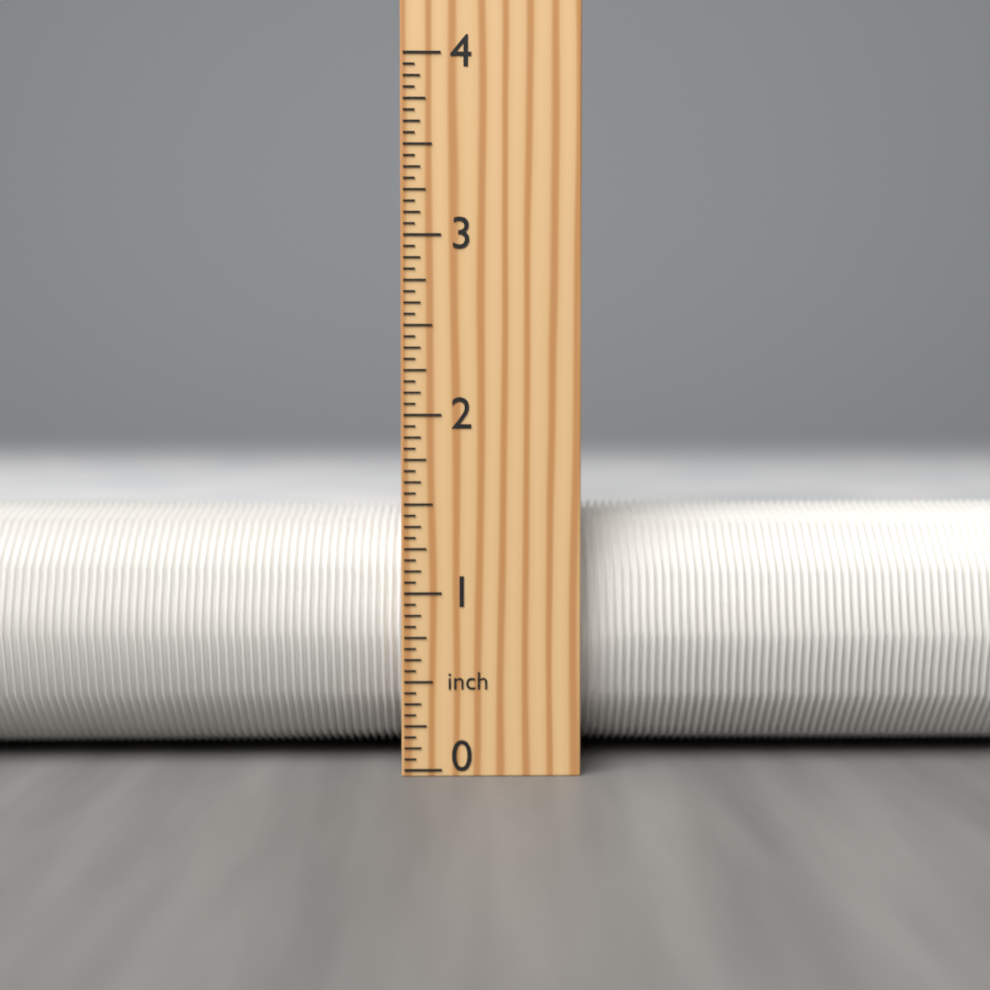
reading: 1.5000 inch
